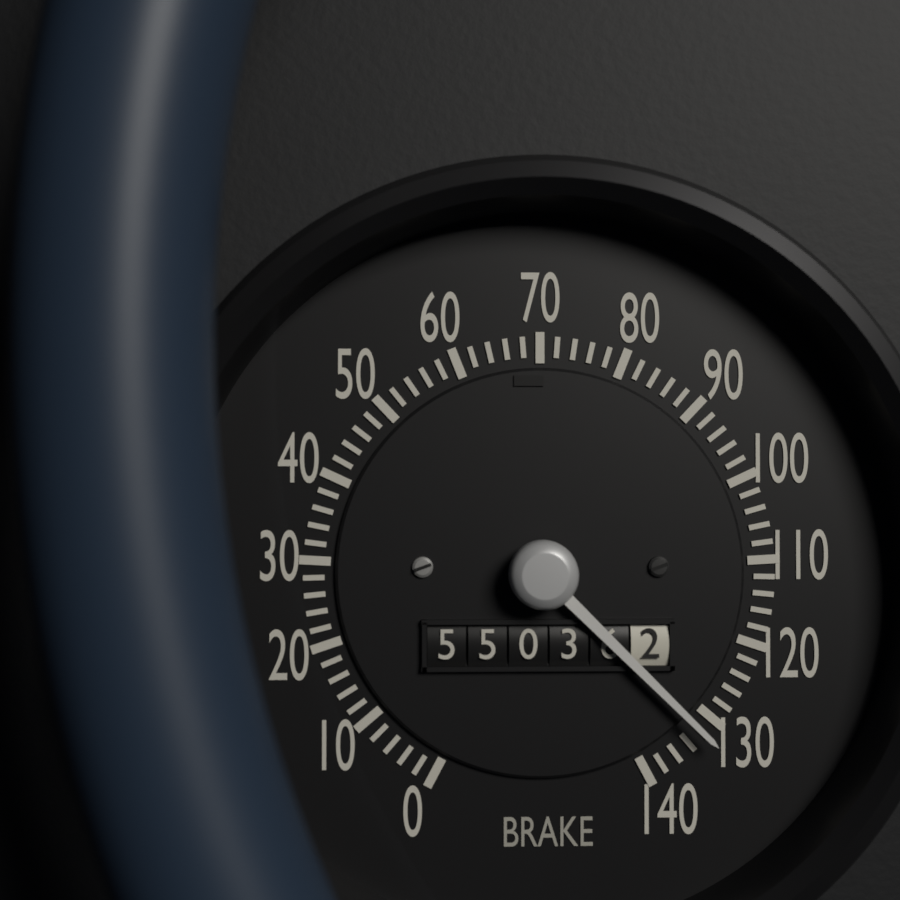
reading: 132 (no unit)
